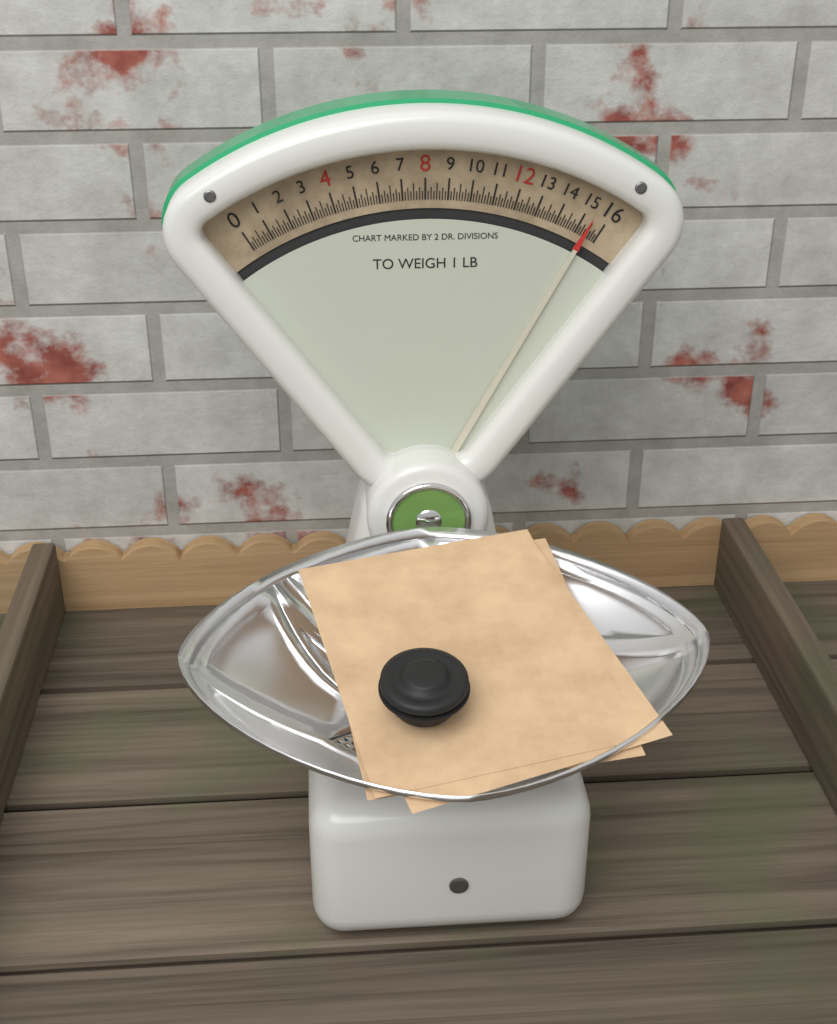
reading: 15.375 oz
